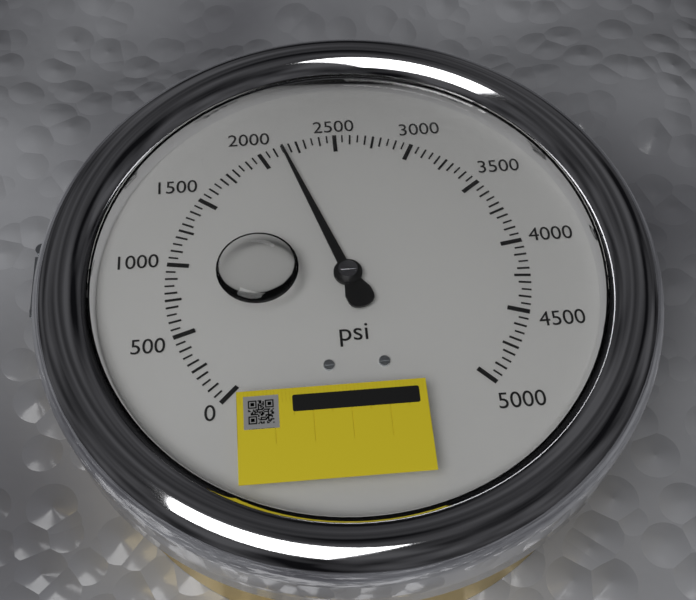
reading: 2150 psi
